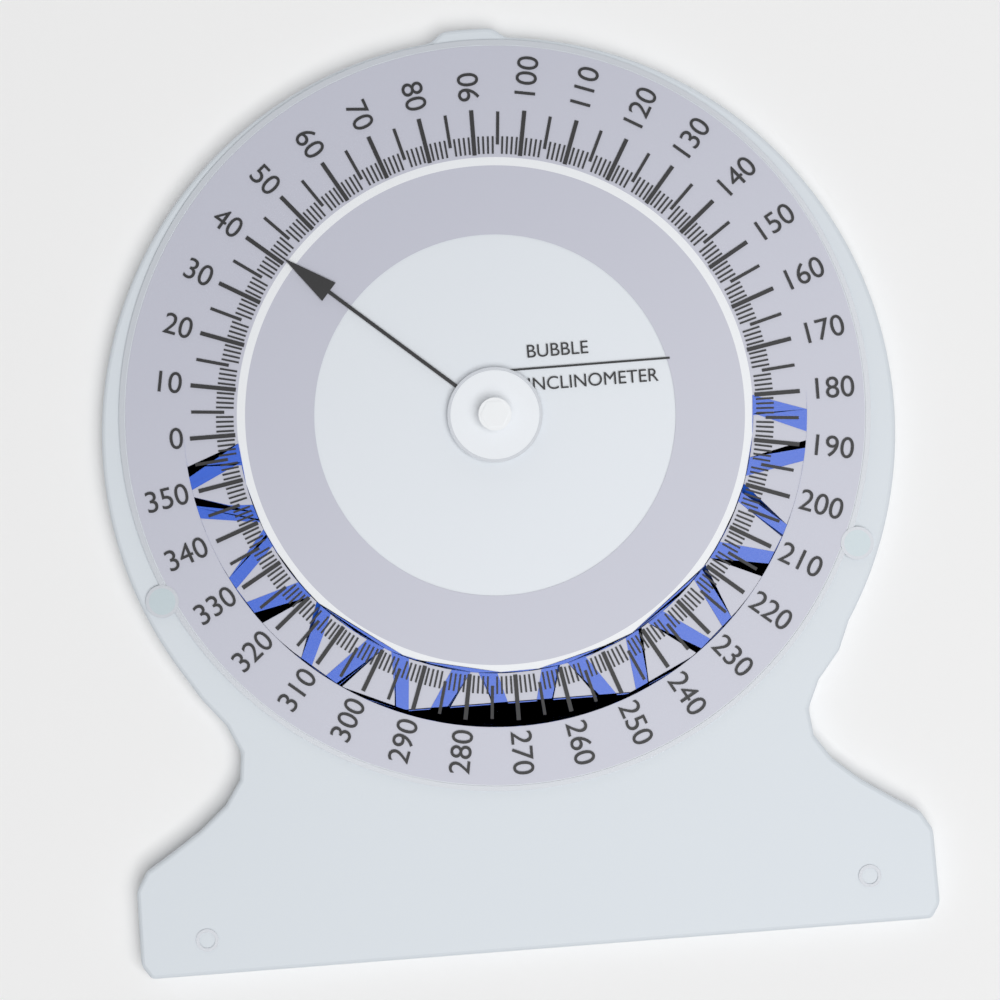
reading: 41 (no unit)
